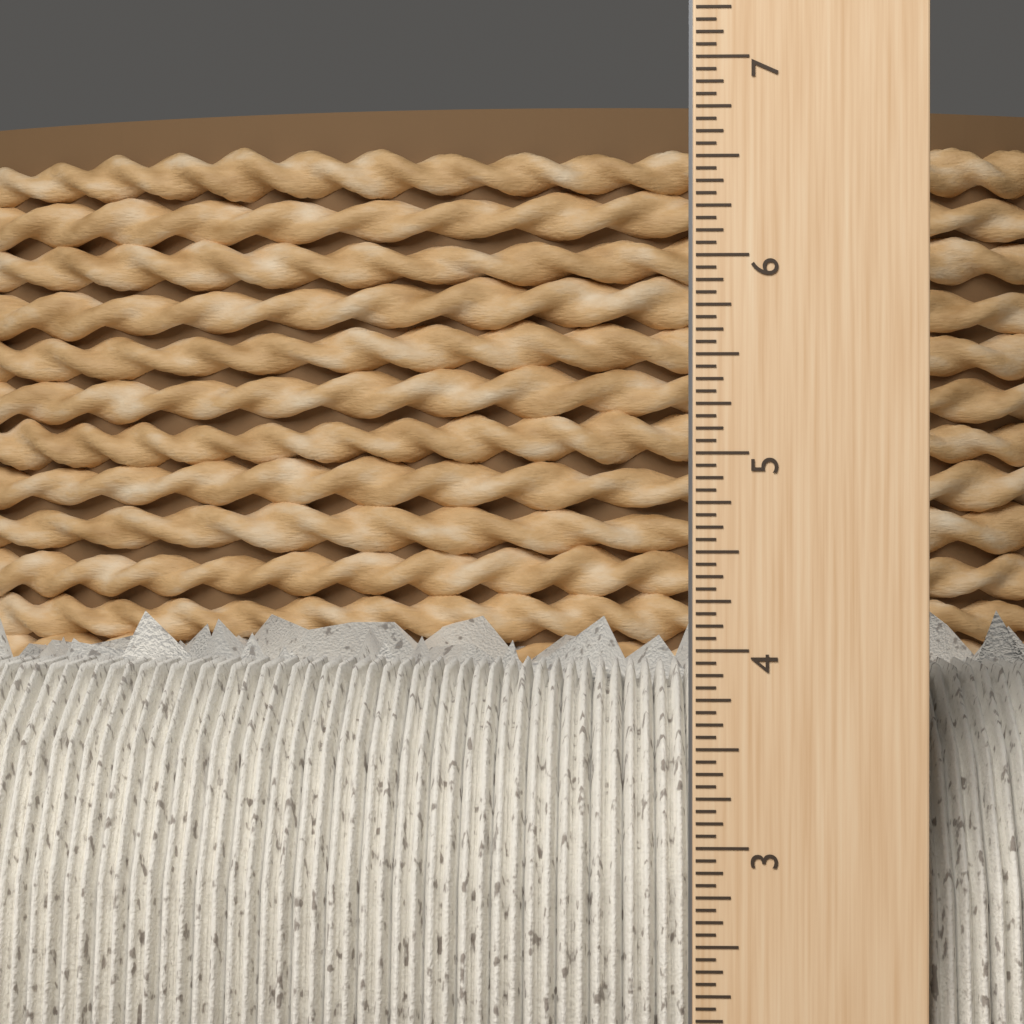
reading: 4.1250 inch
